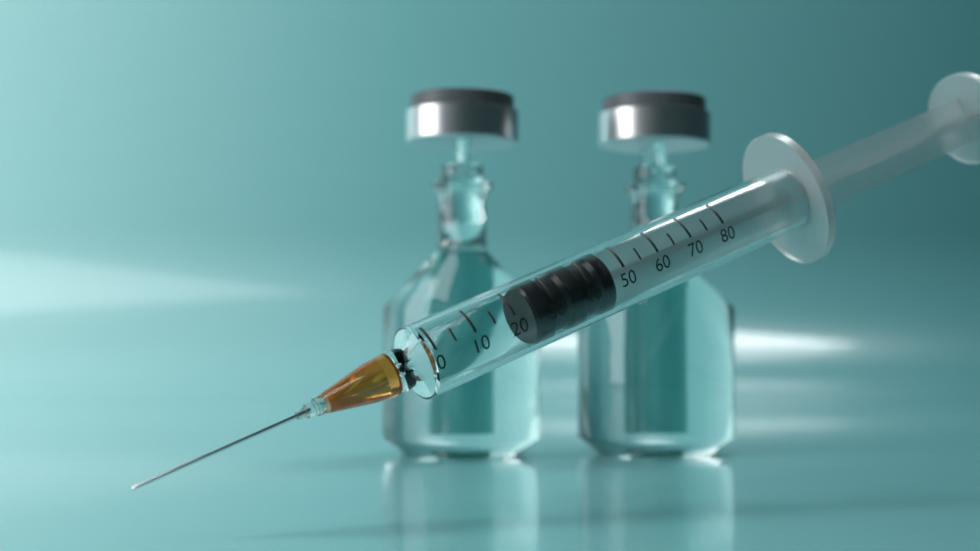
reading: 25 (no unit)
